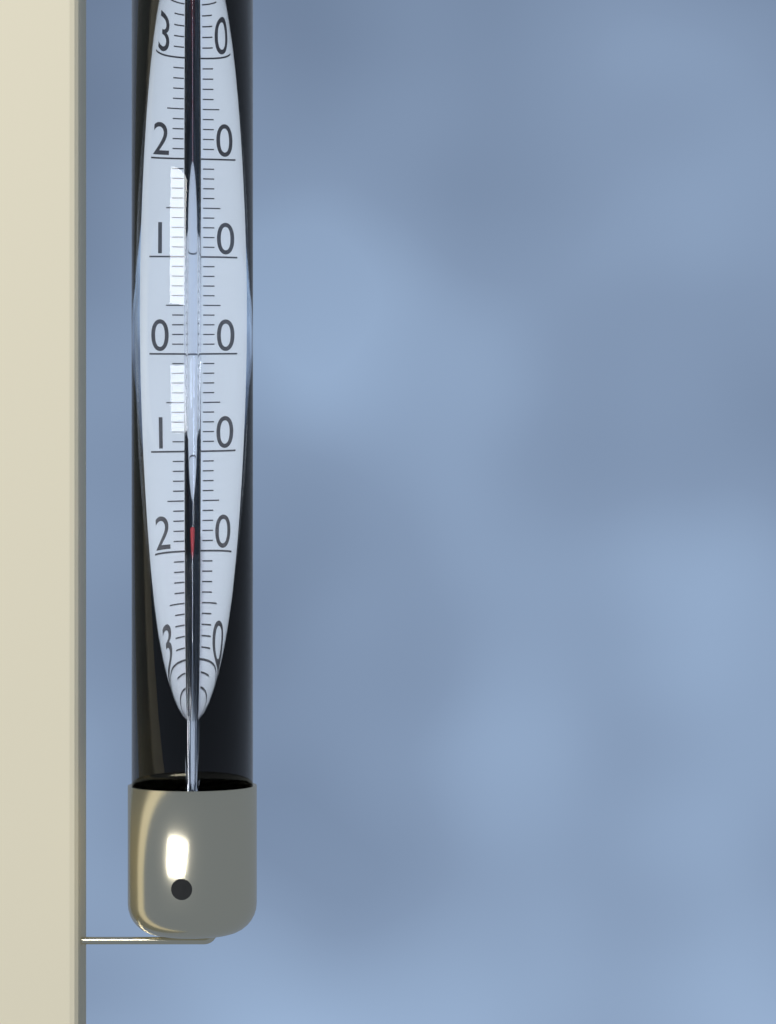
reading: -18 °C
